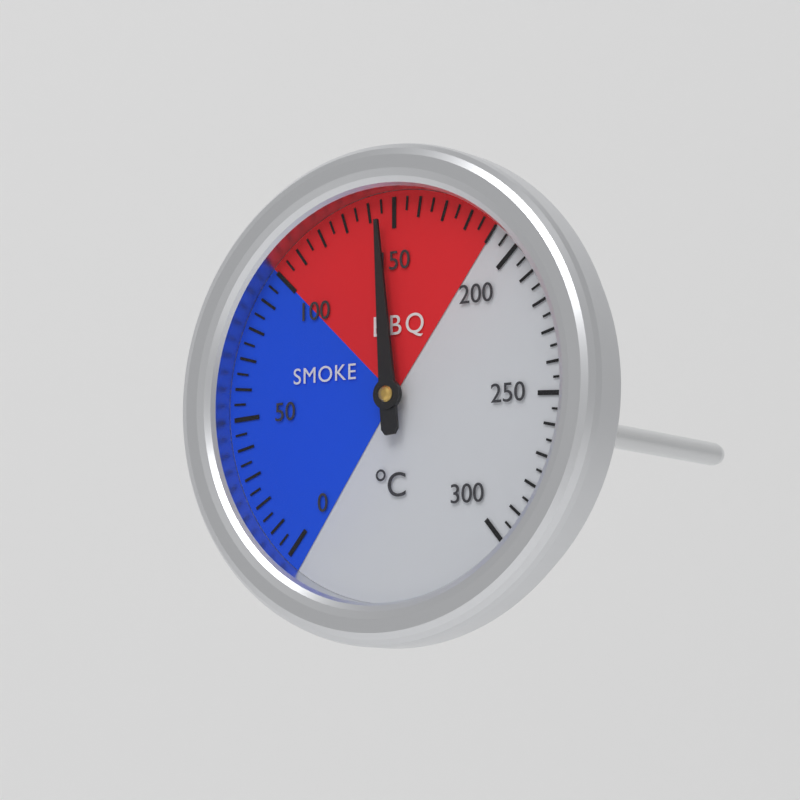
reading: 145 °C
